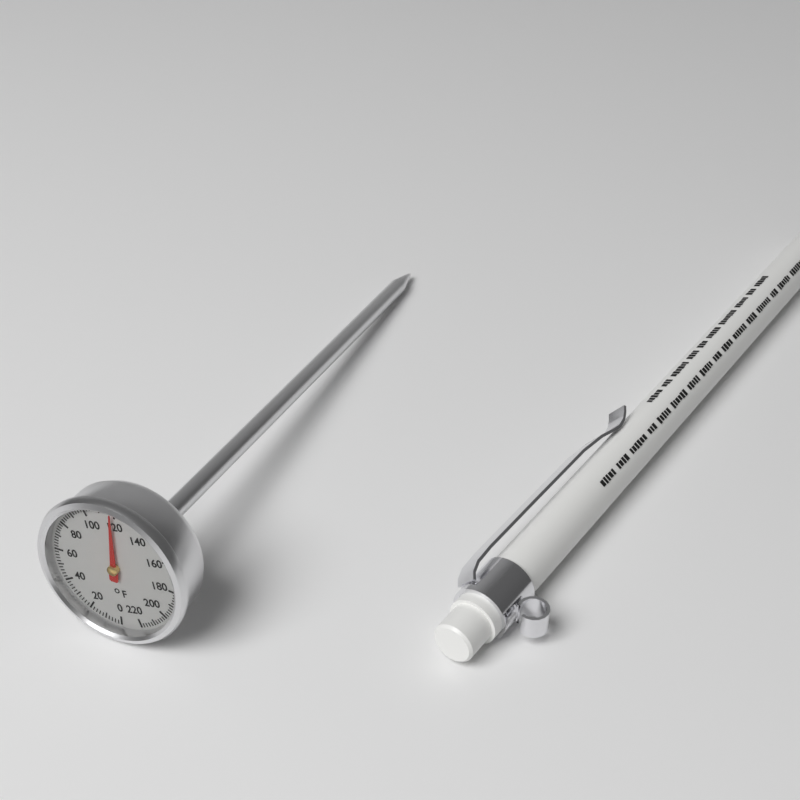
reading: 118 °F
